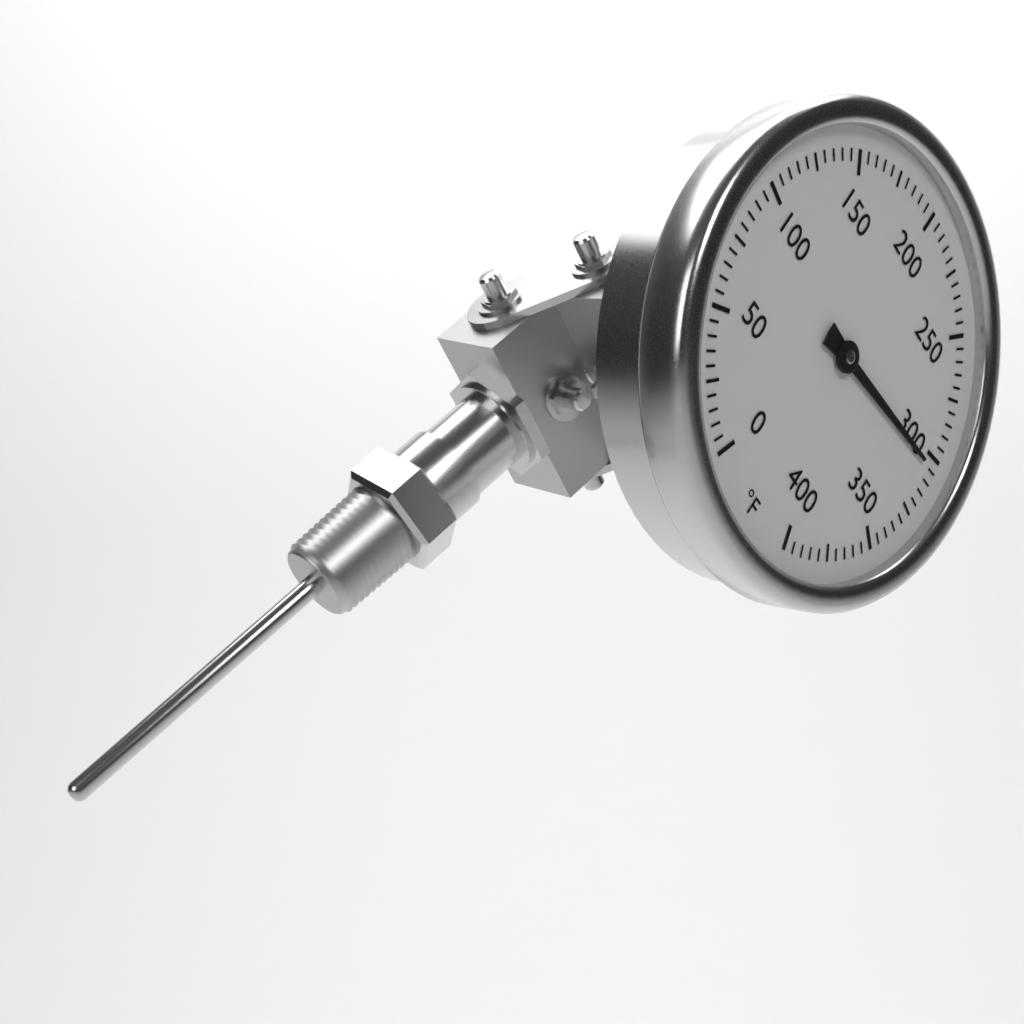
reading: 305 °F
